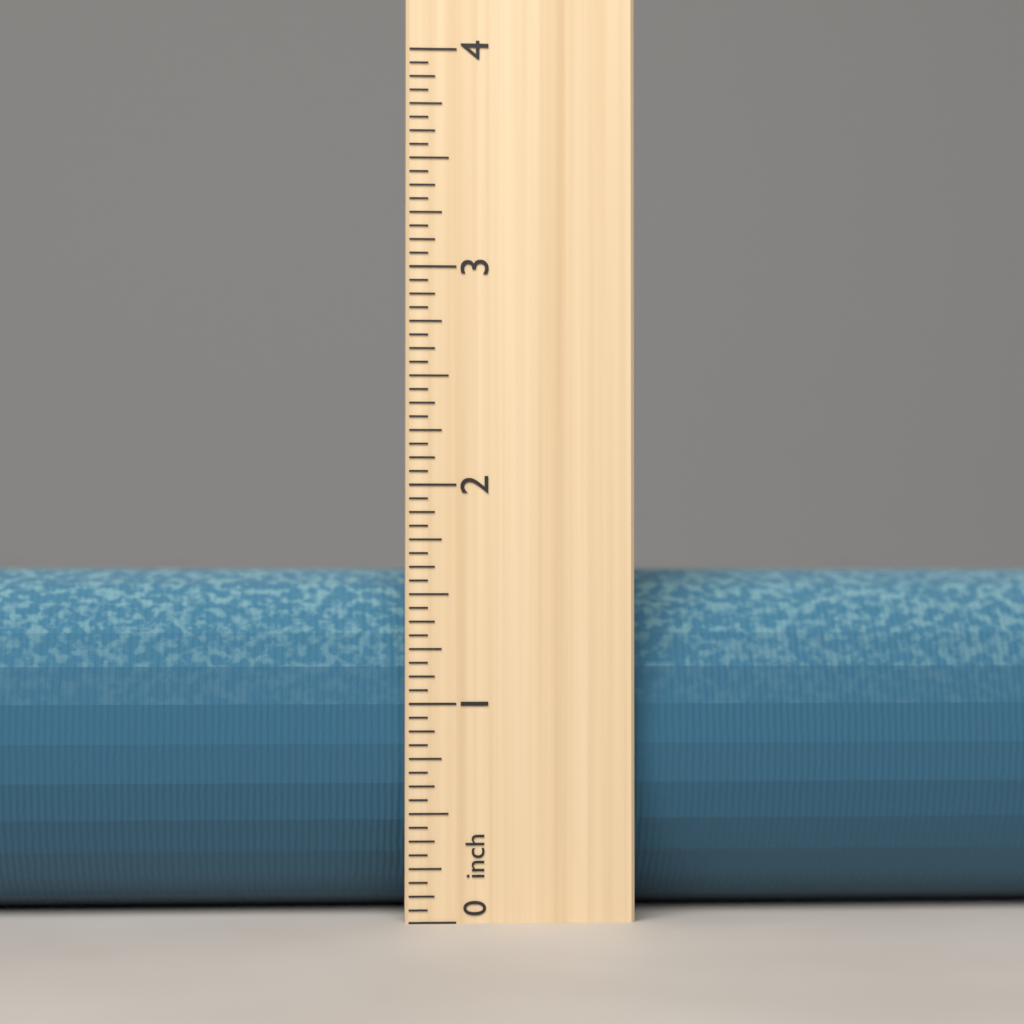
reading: 1.6250 inch
